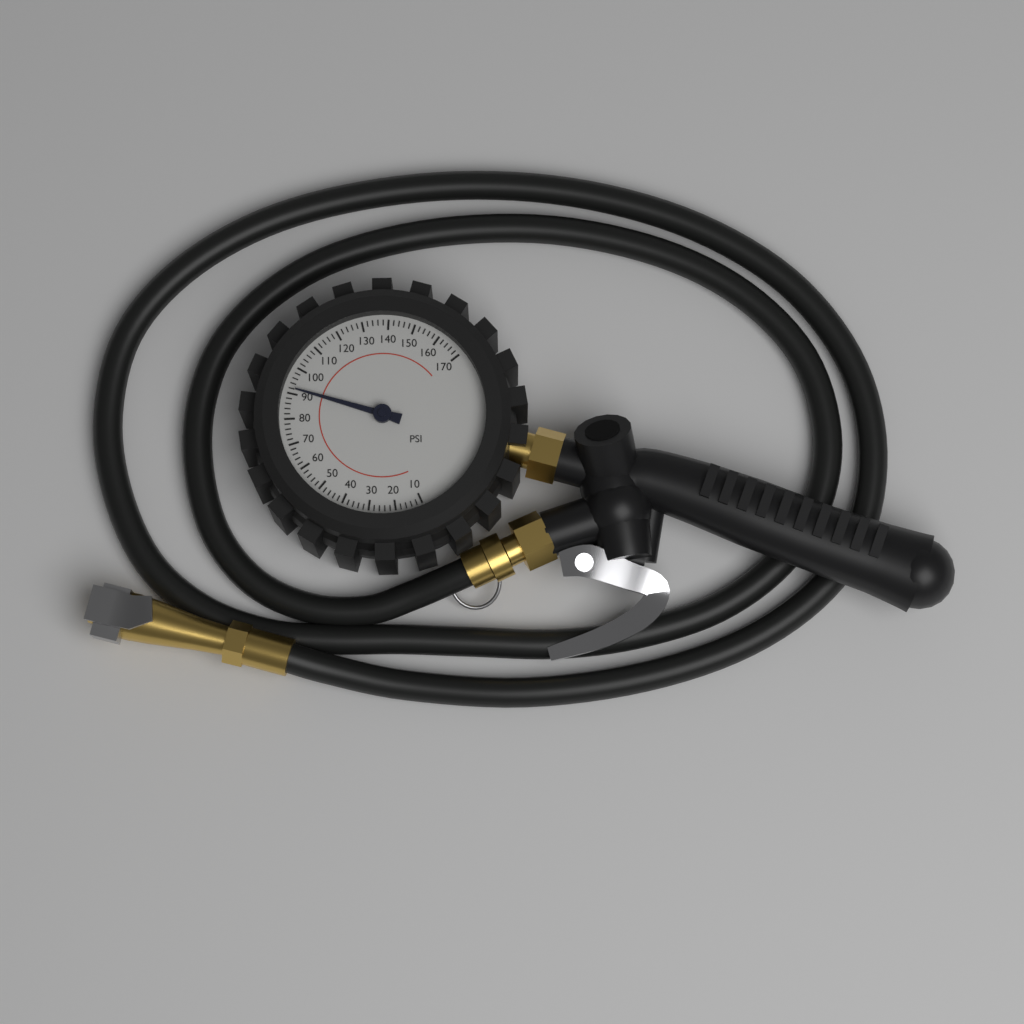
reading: 92 psi
